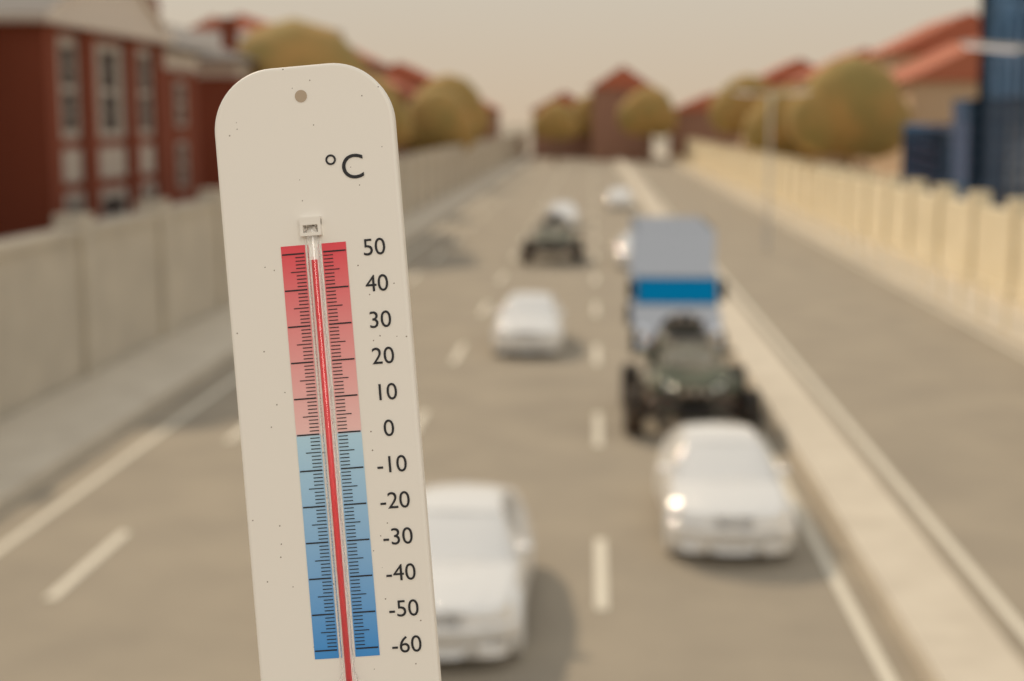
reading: 48 °C
